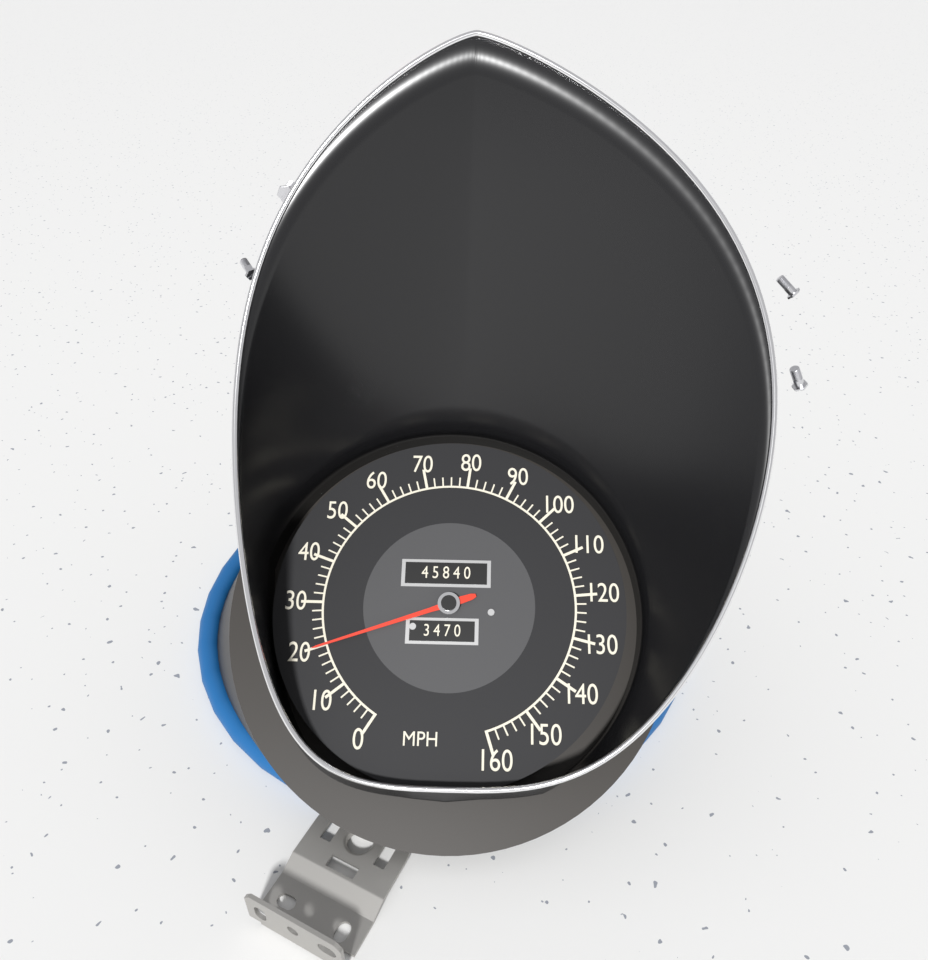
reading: 20 MPH
